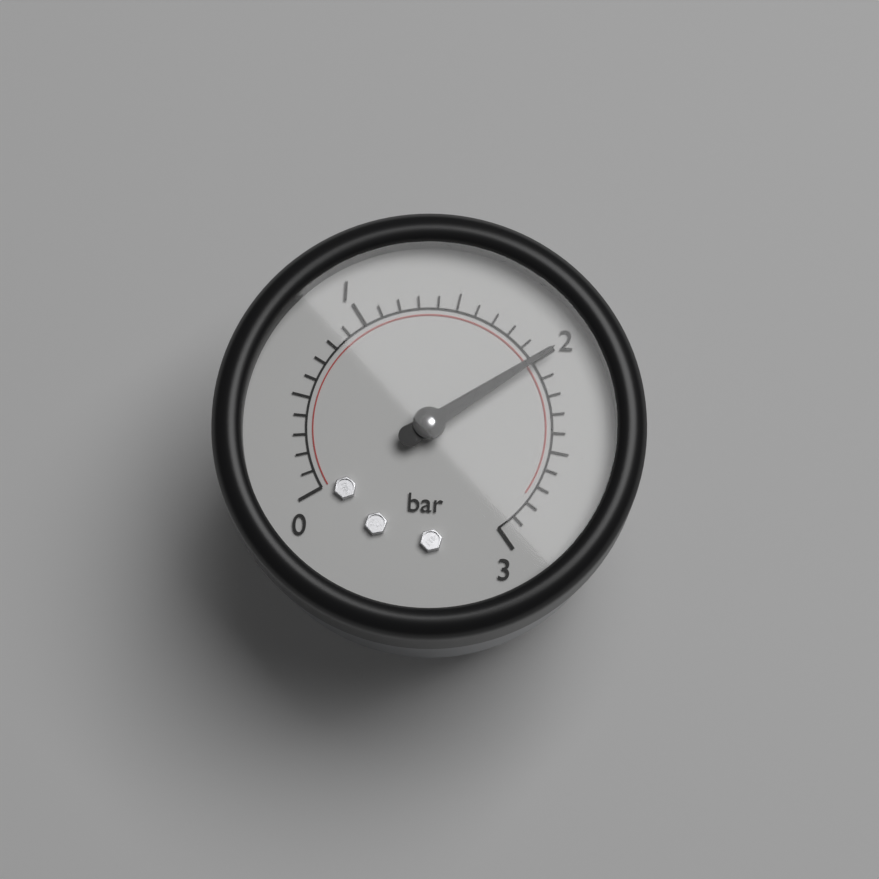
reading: 2.0 bar
